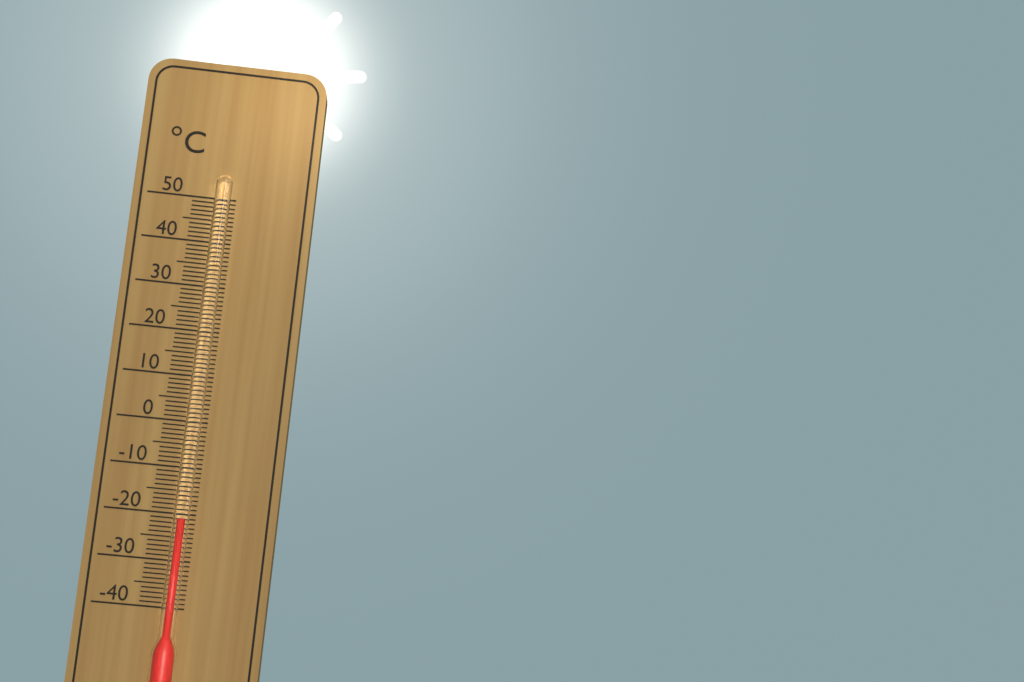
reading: -21 °C
